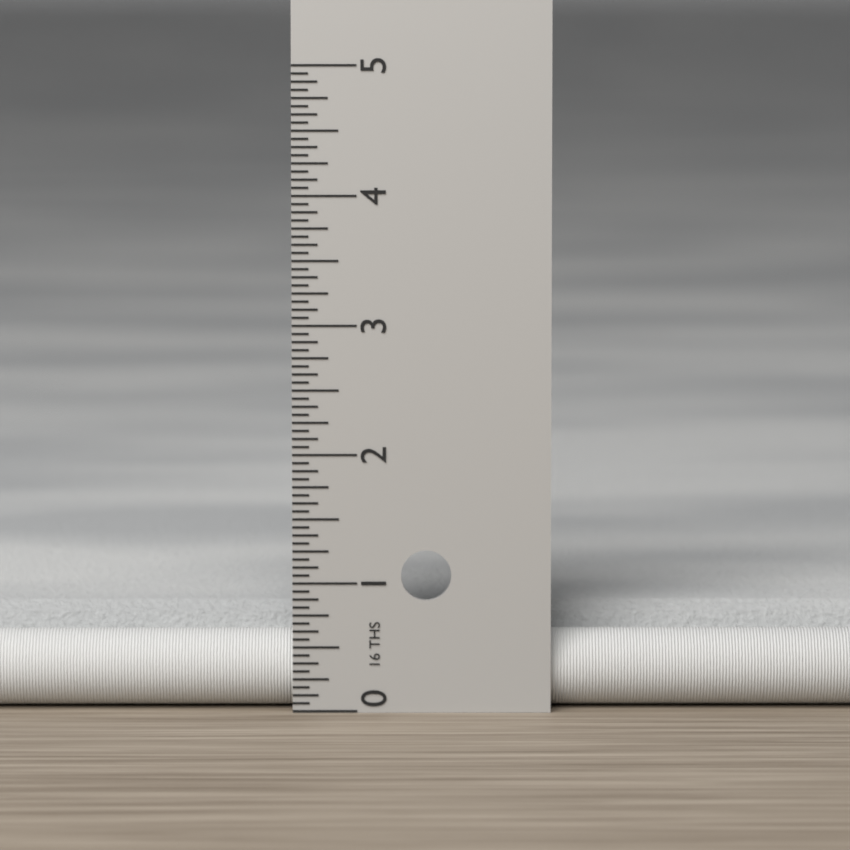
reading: 0.7500 in
